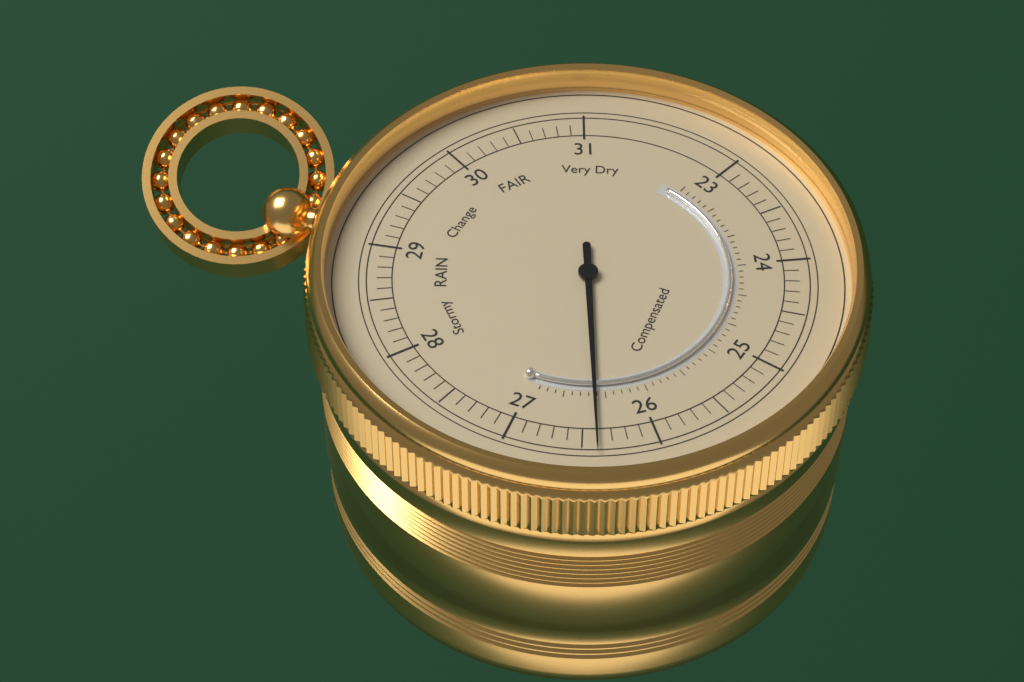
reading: 26.4 (no unit)
